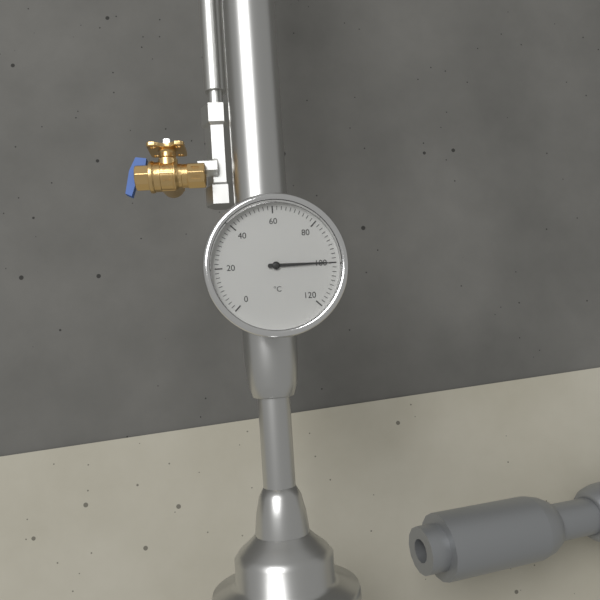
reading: 100 °C
